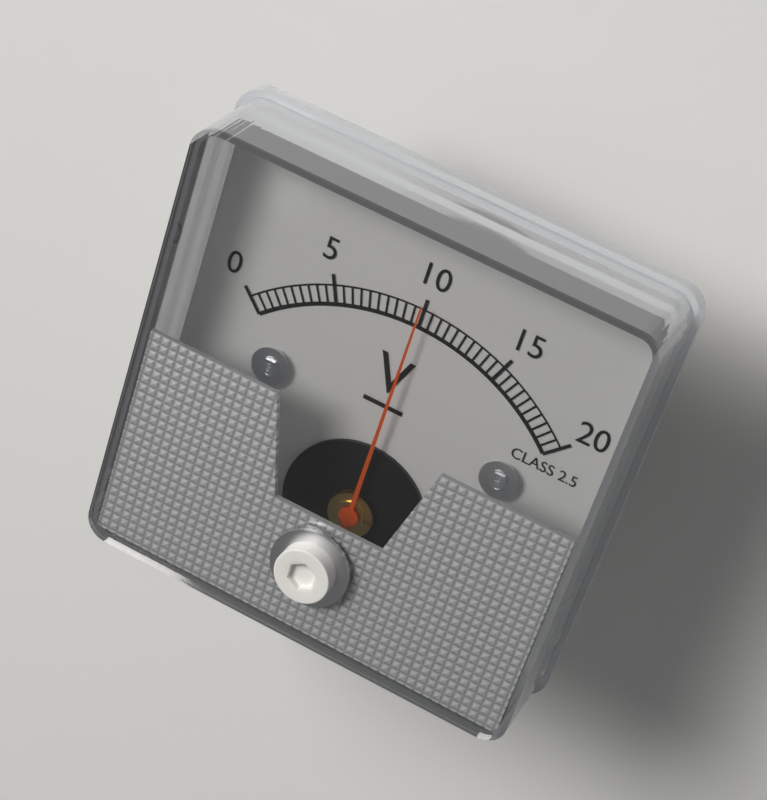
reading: 10.0 V
